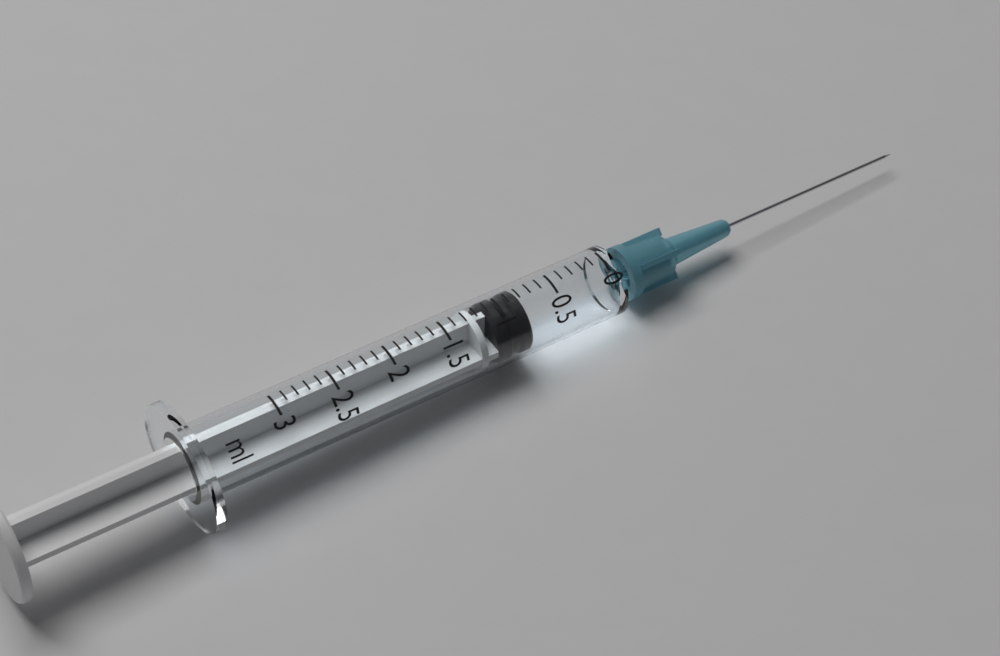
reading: 0.8 ml
